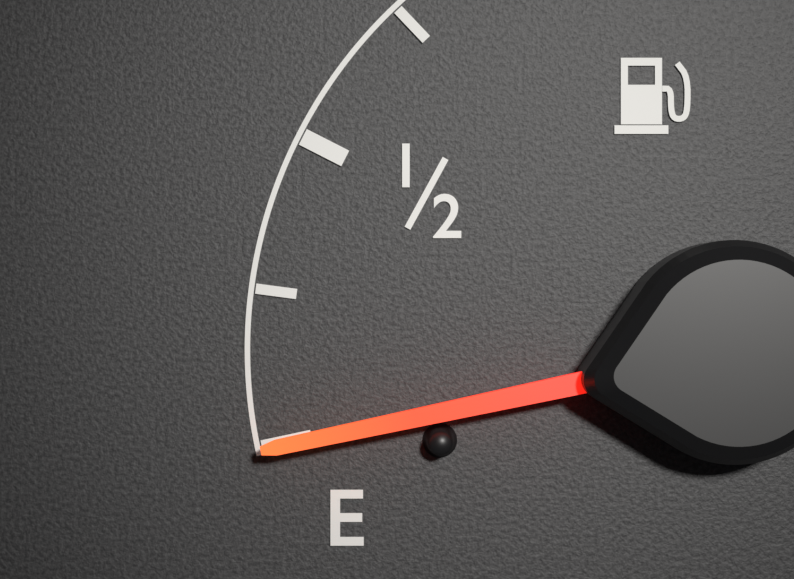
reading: 0.00 (no unit)
